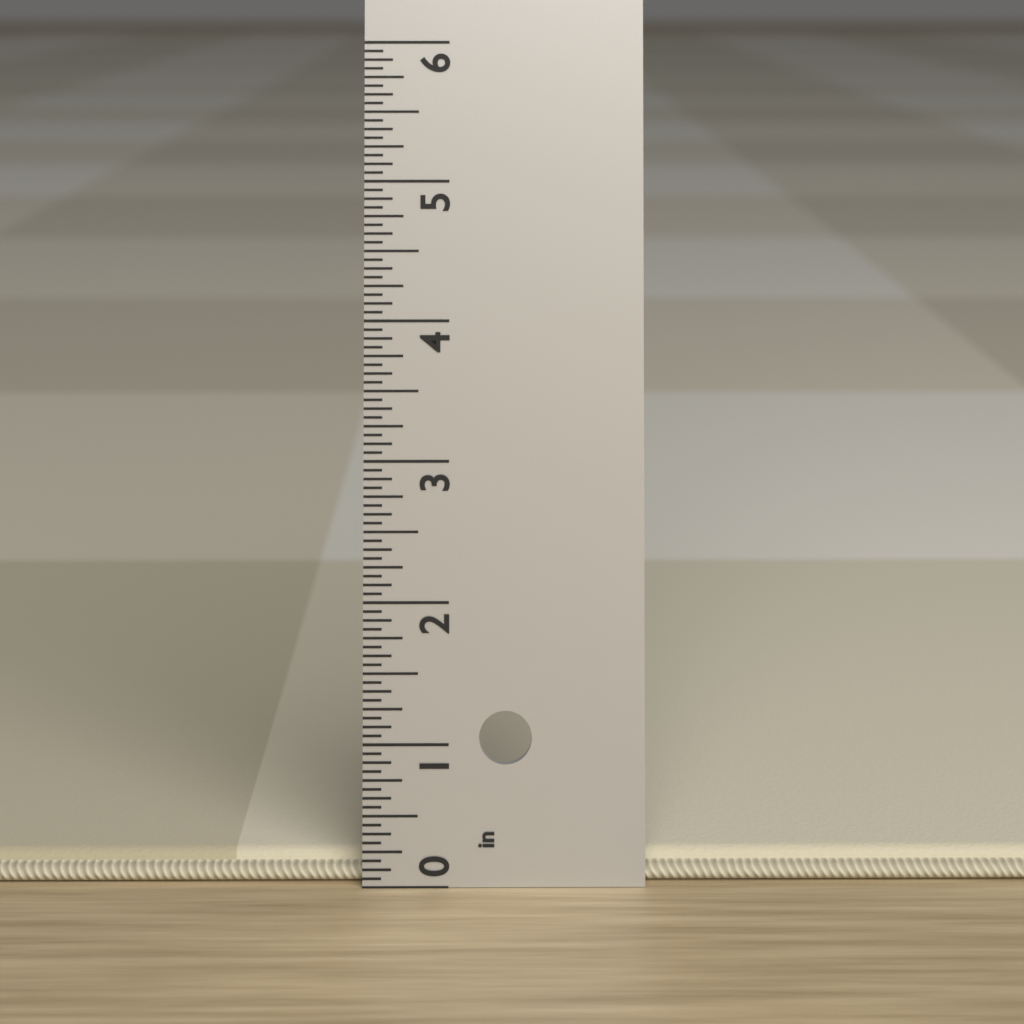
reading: 0.1875 in
